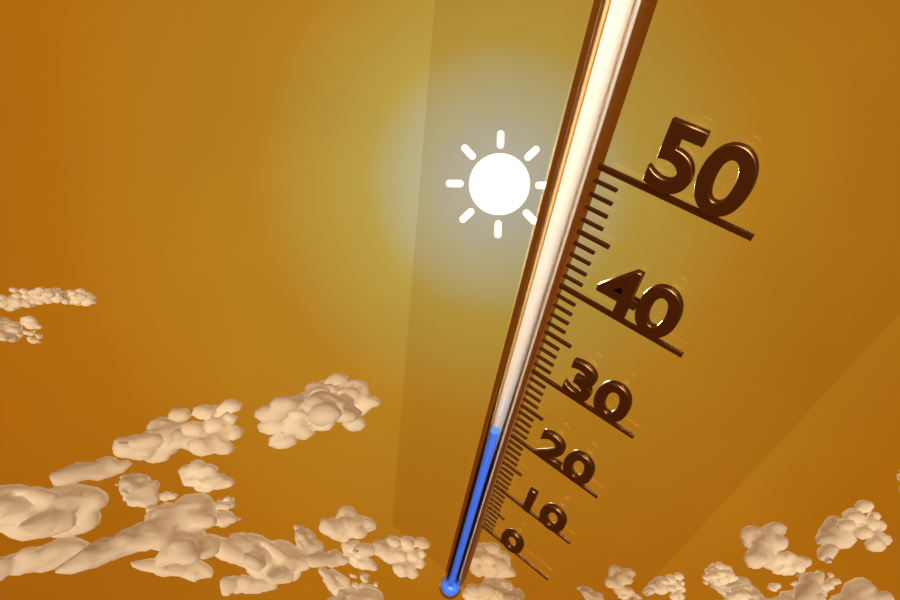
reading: 19 (no unit)
